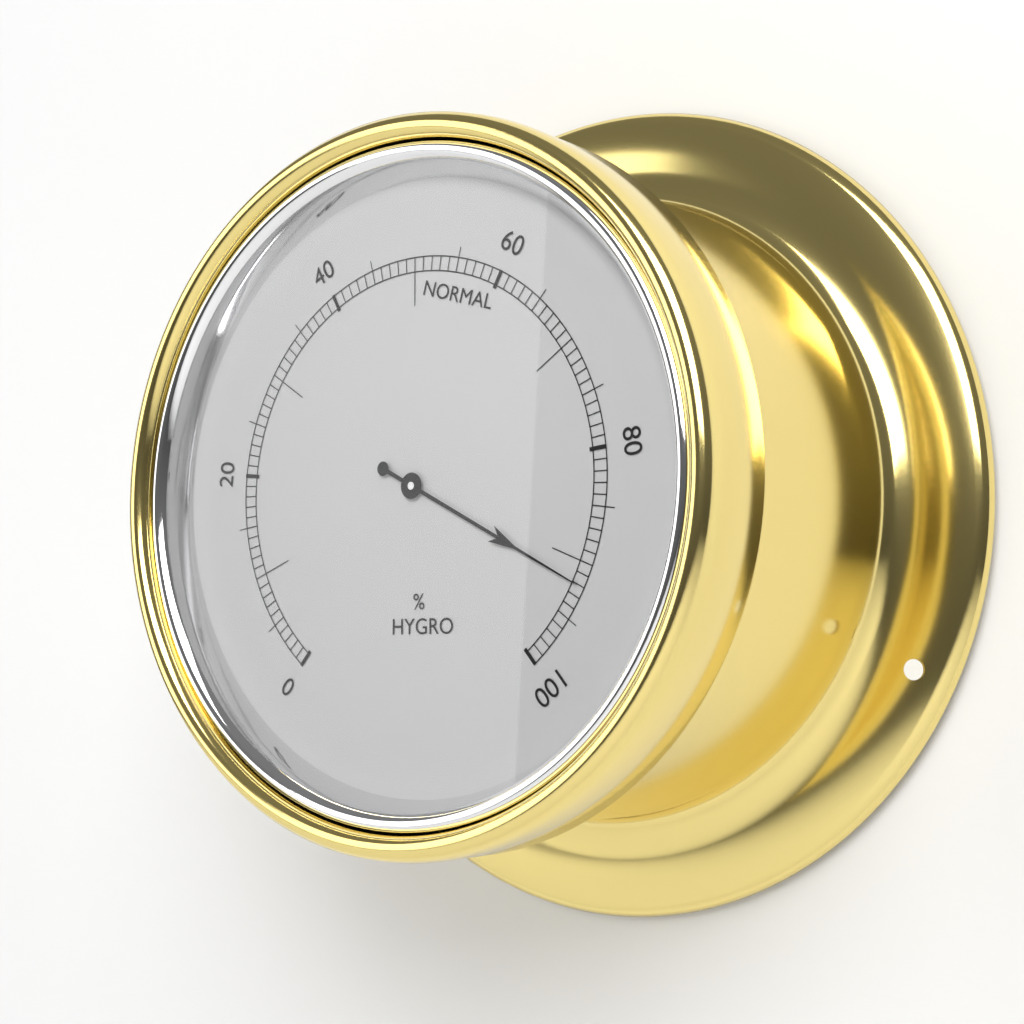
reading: 92 %
